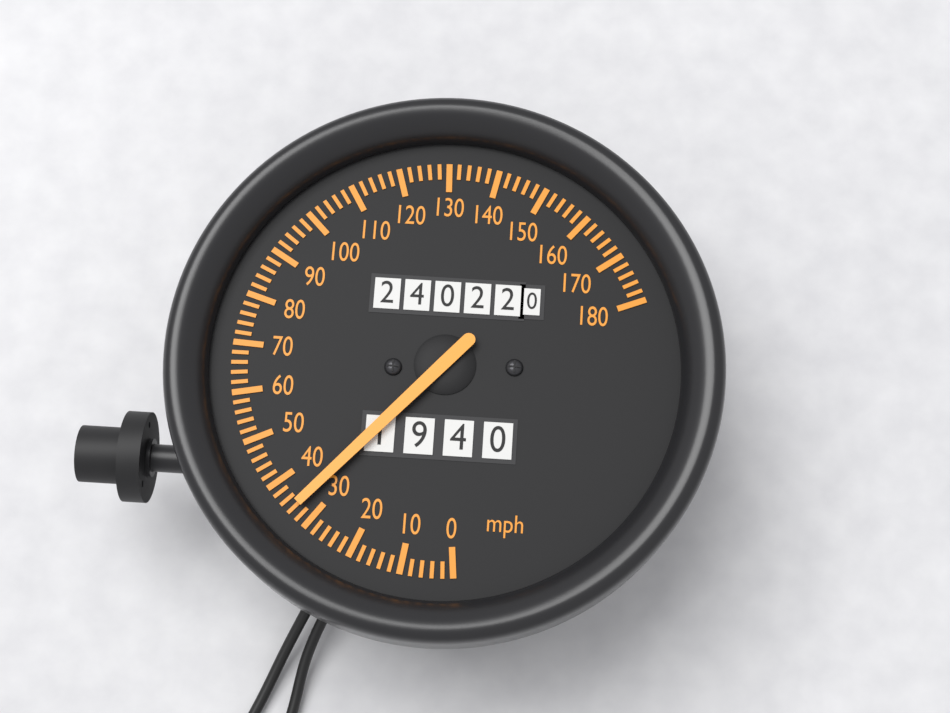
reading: 34 mph
